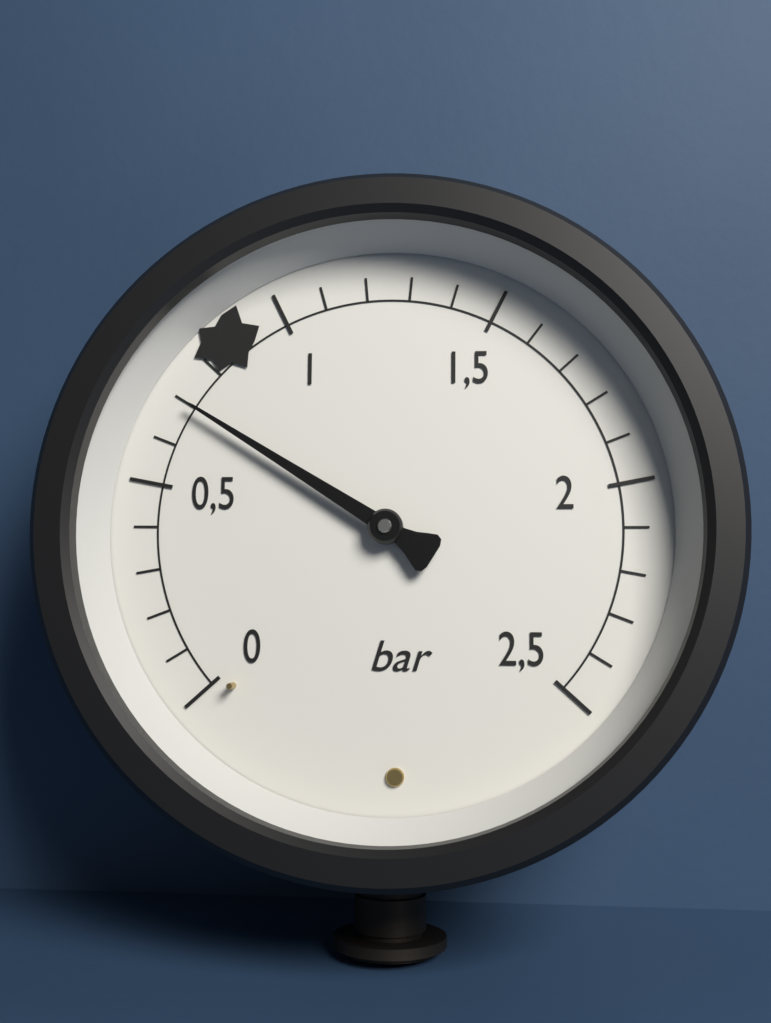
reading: 0.7 bar
